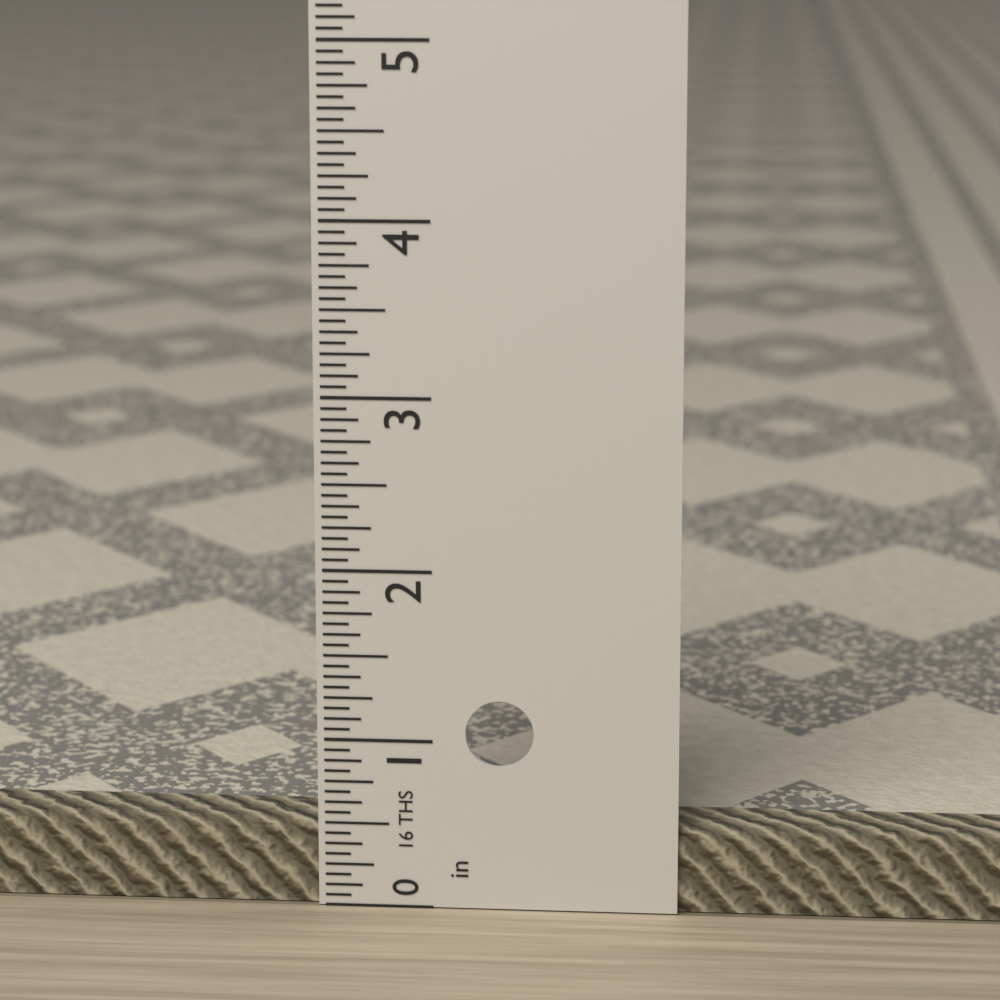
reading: 0.5000 in
